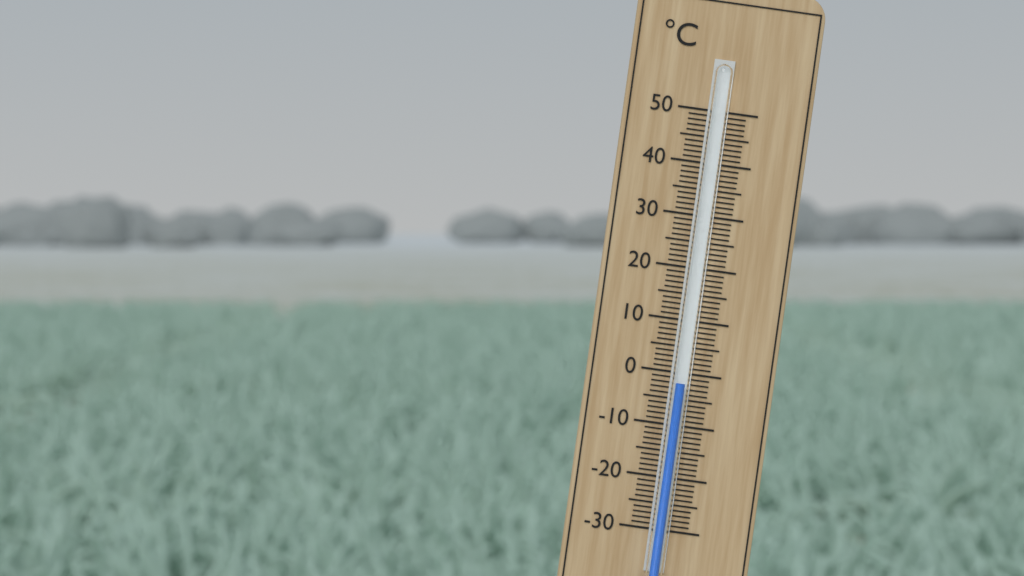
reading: -2 °C
